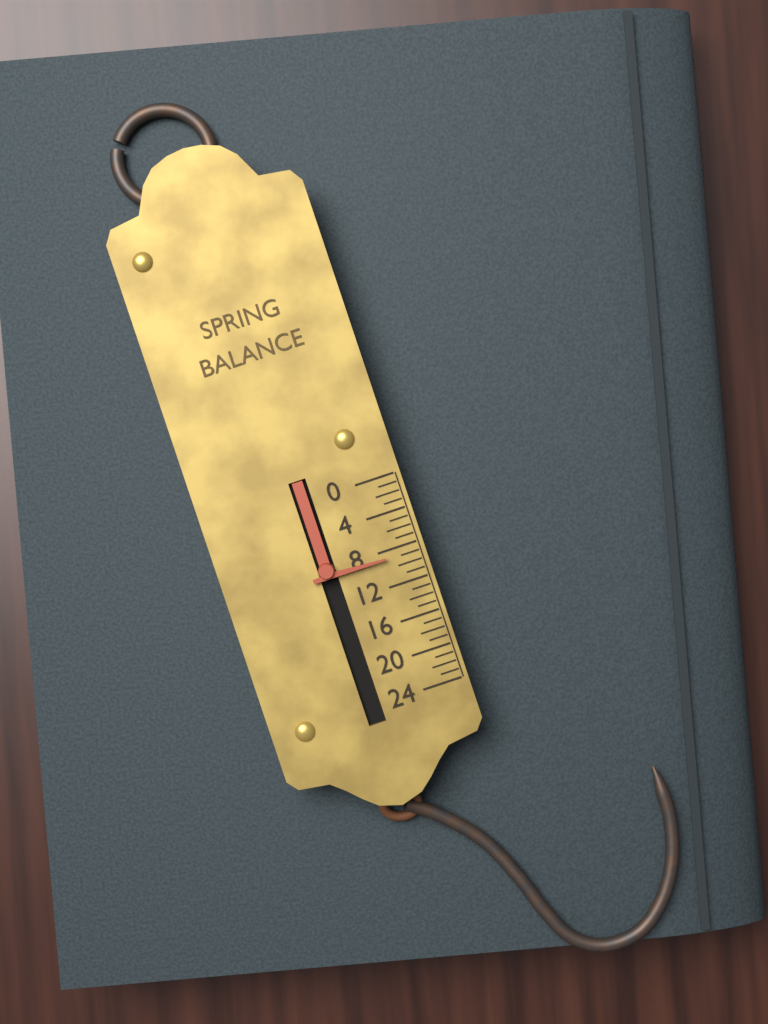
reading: 9 (no unit)
